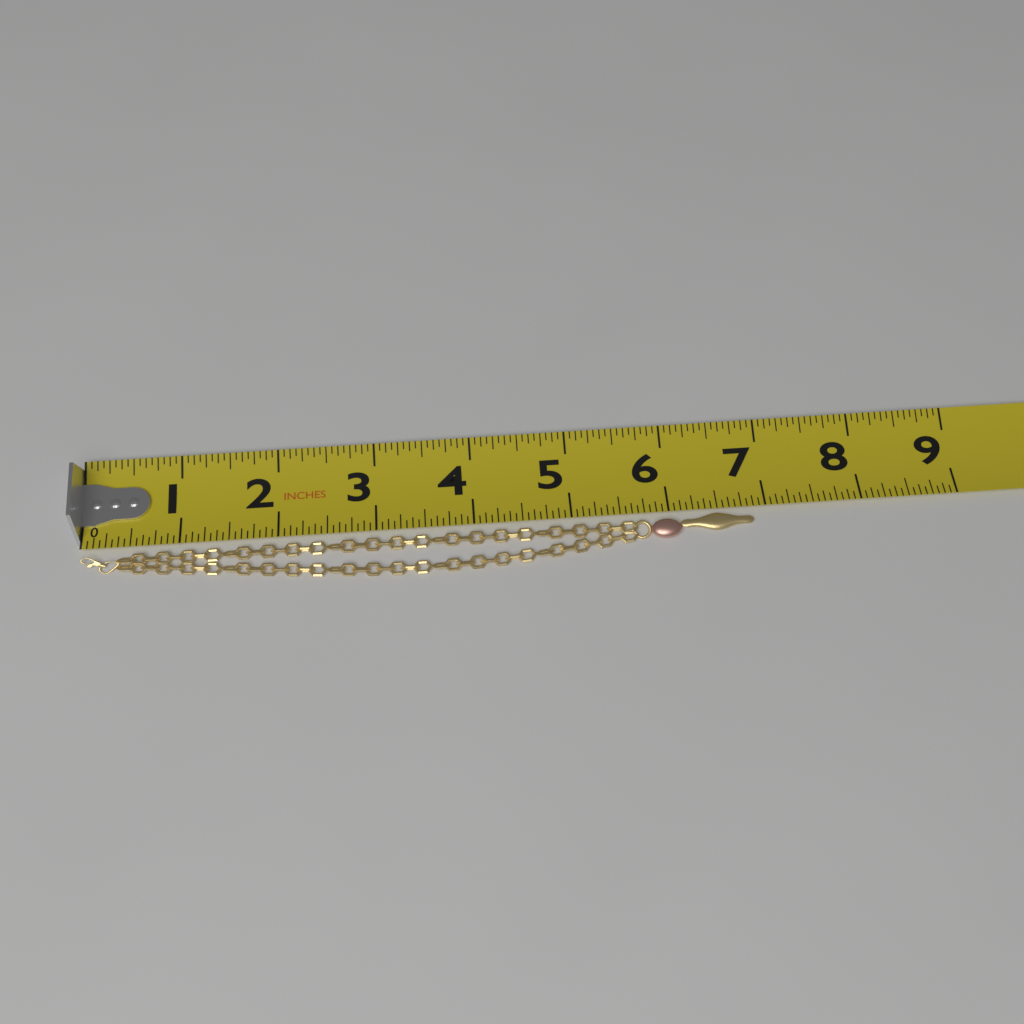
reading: 6.8750 in
